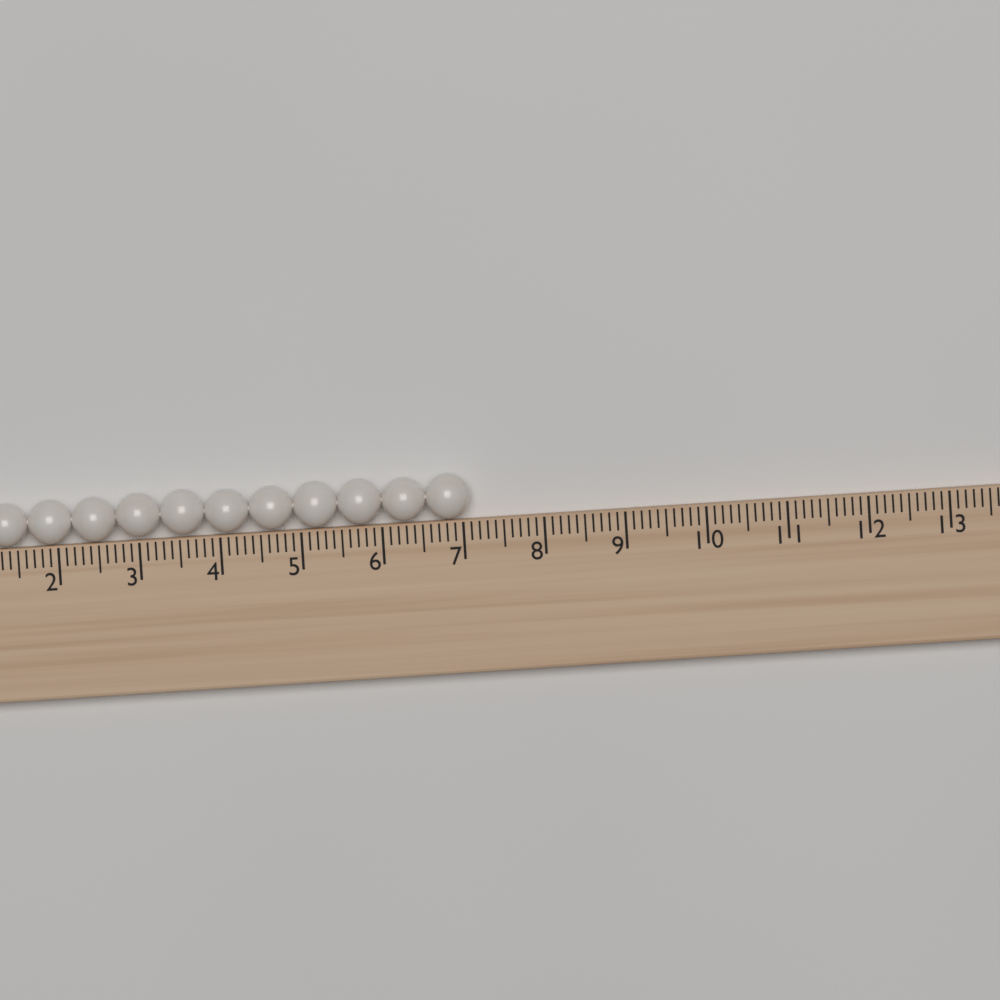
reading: 7.1 (no unit)
